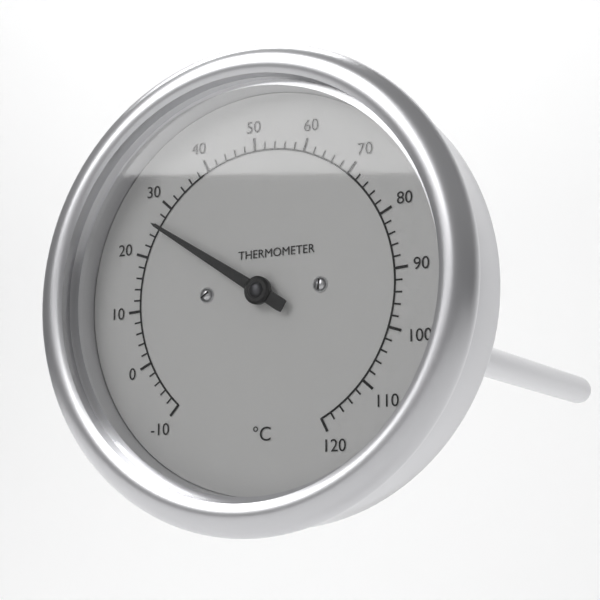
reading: 26 °C
